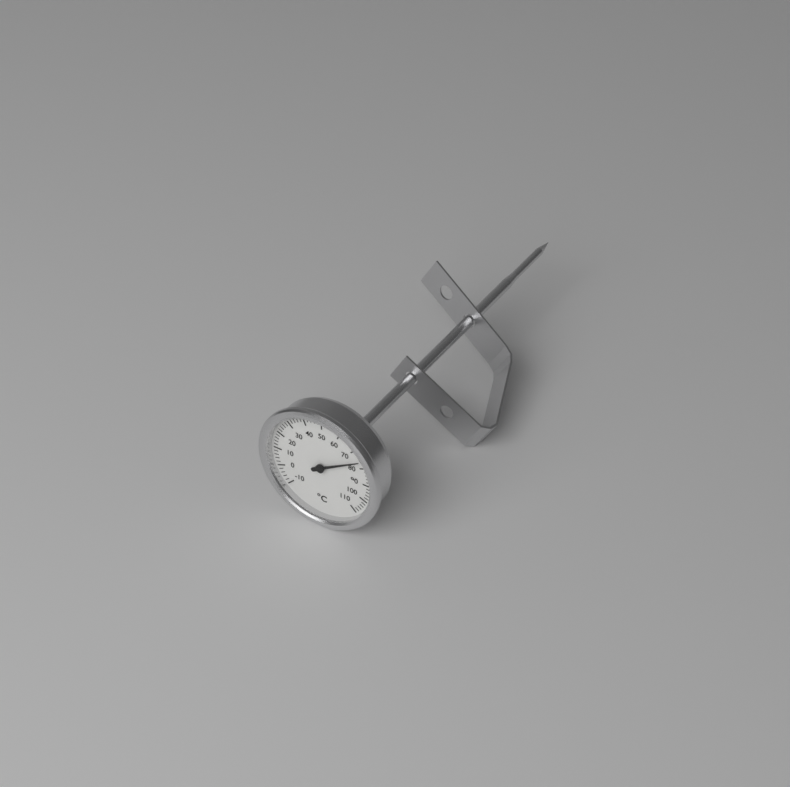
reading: 76 °C
